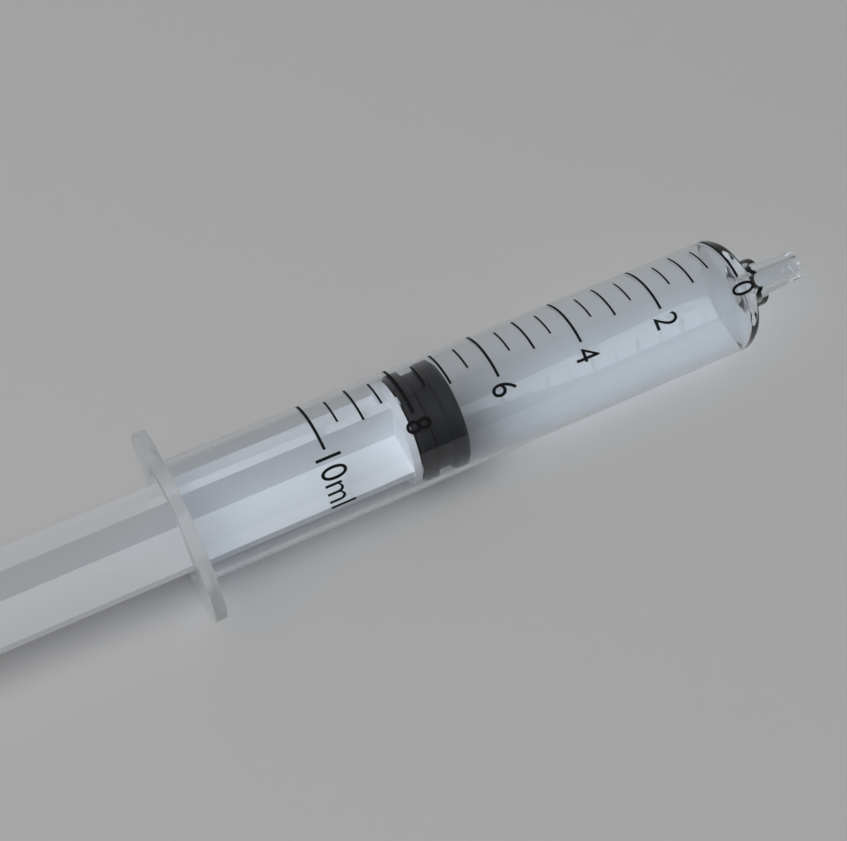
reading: 7.0 ml
